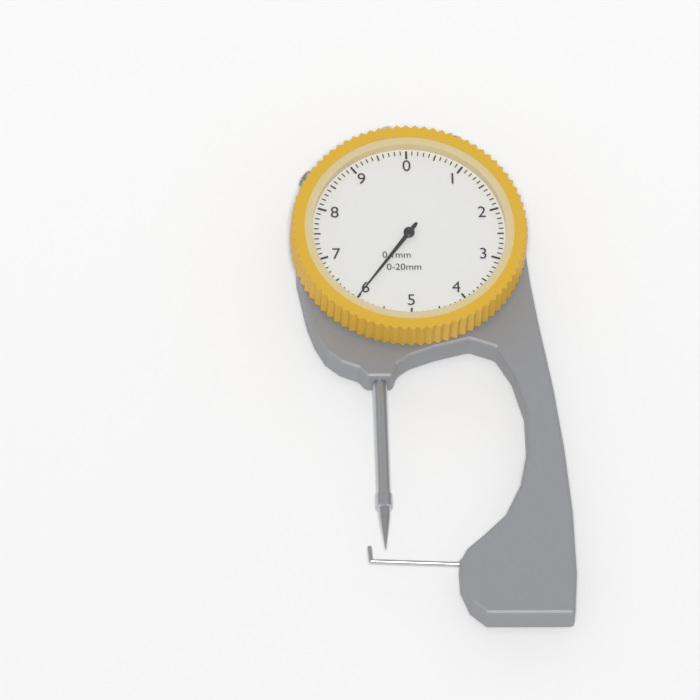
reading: 6.0 mm
